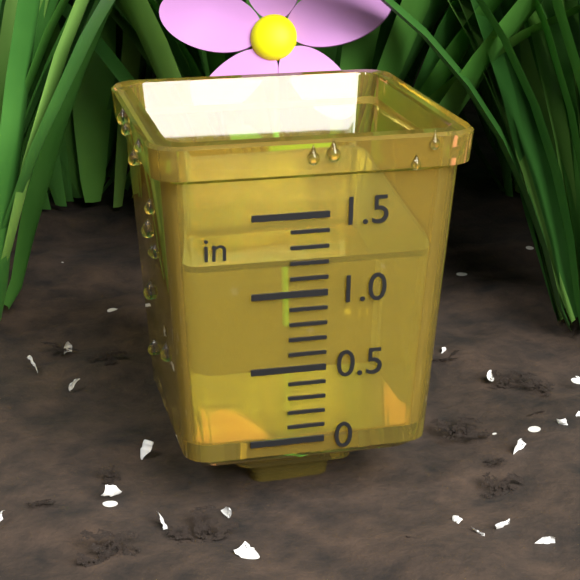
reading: 1.2 in
